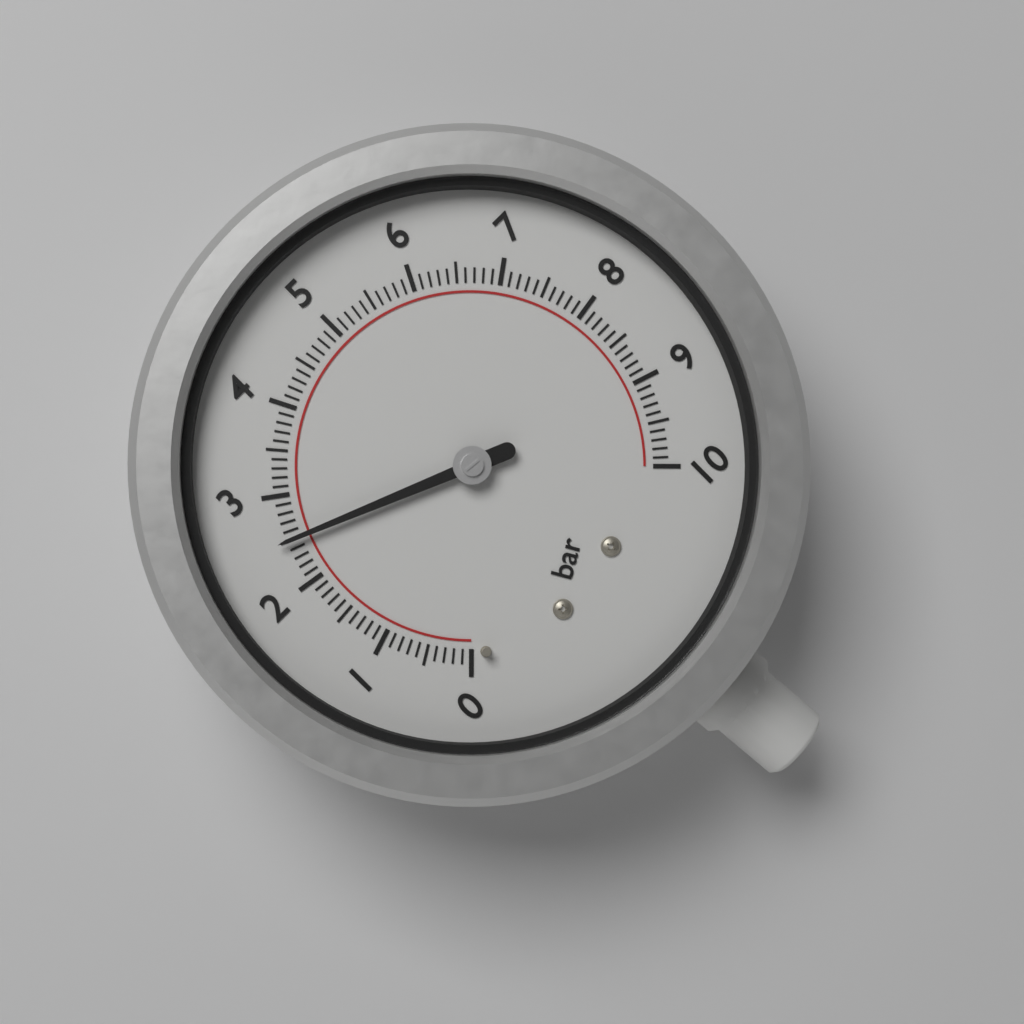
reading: 2.5 bar
